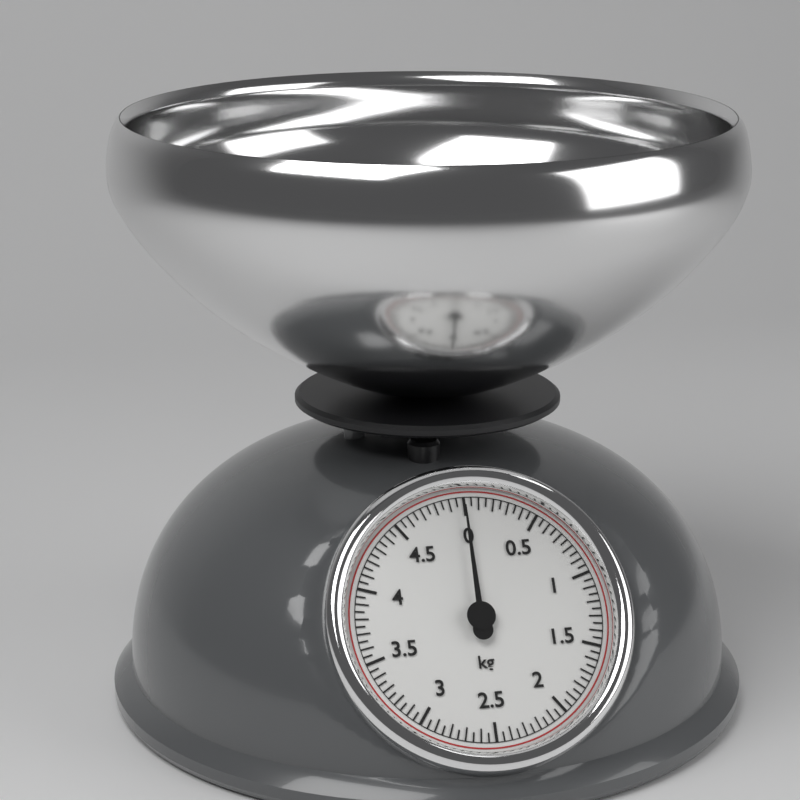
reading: 0.00 kg
